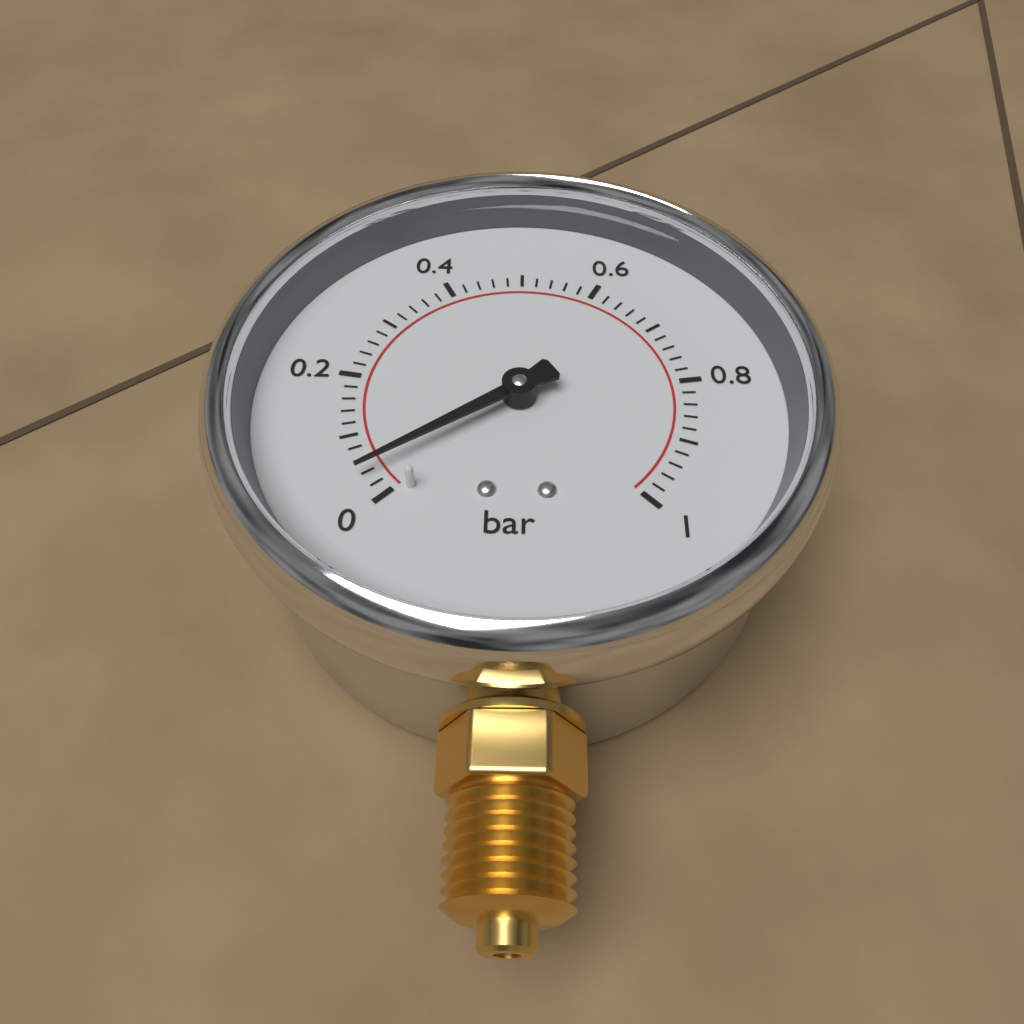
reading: 0.04 bar
